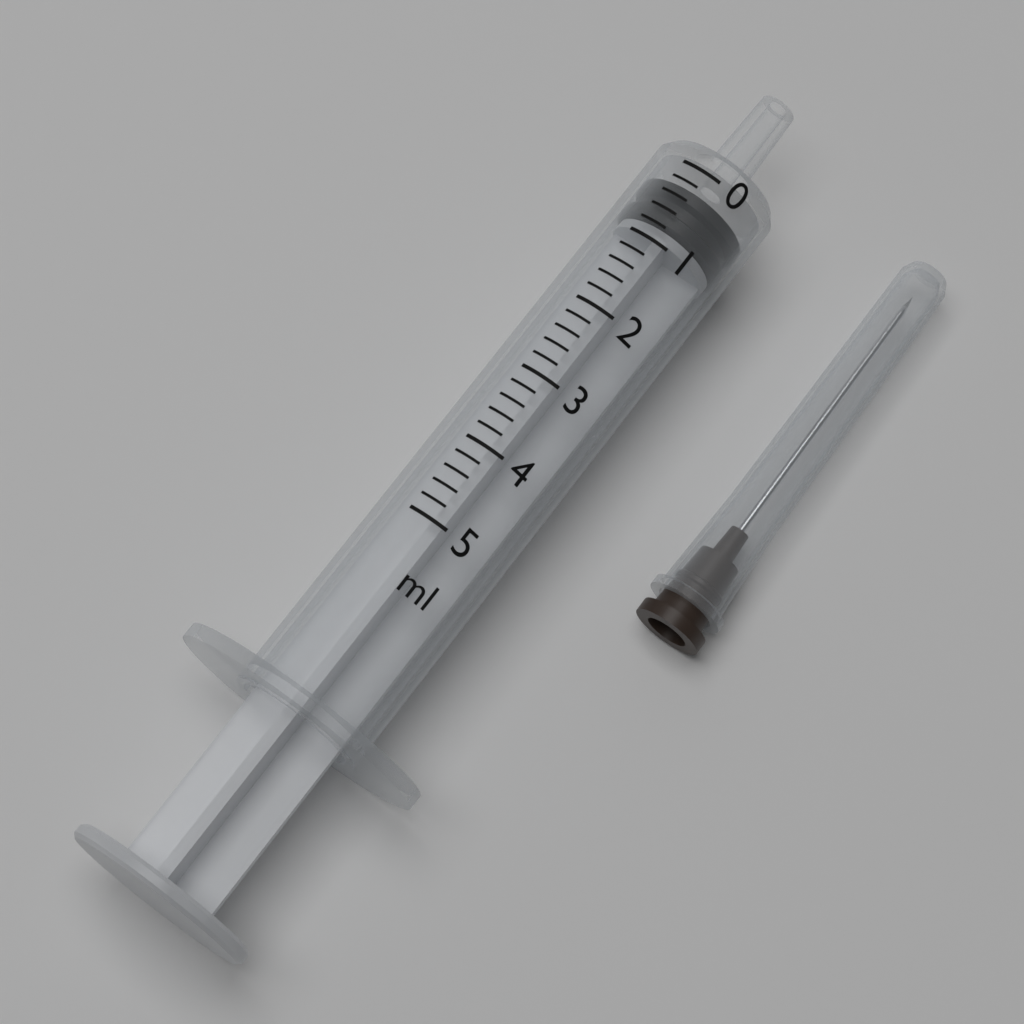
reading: 0.2 ml
